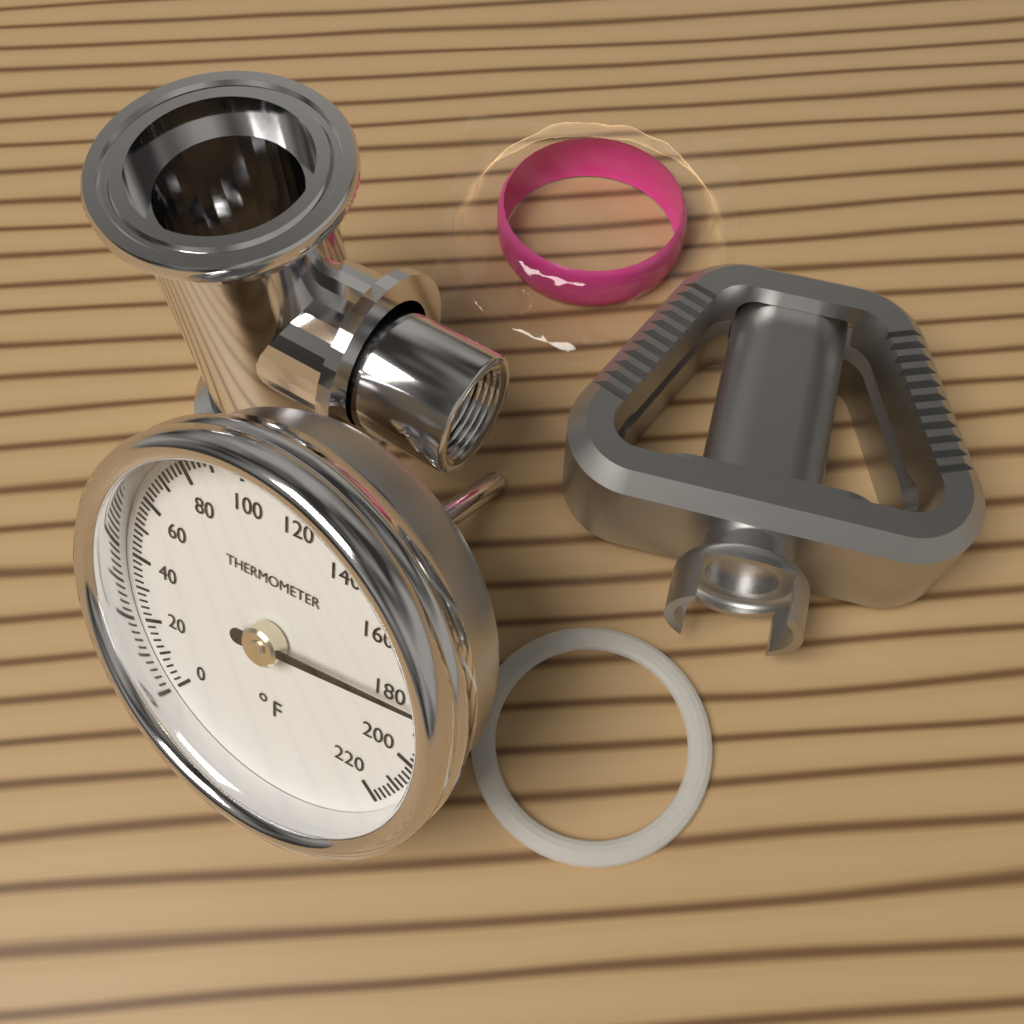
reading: 180 °F
